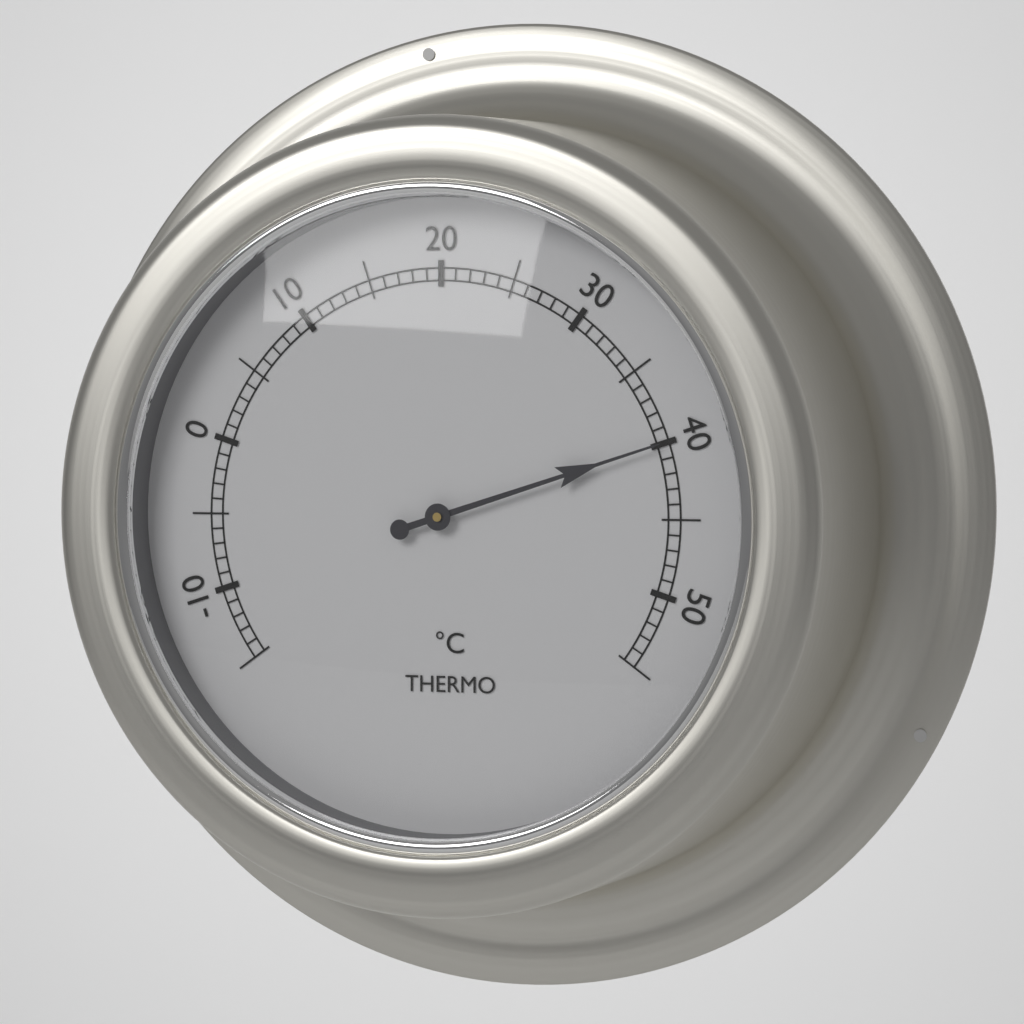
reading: 40 °C
